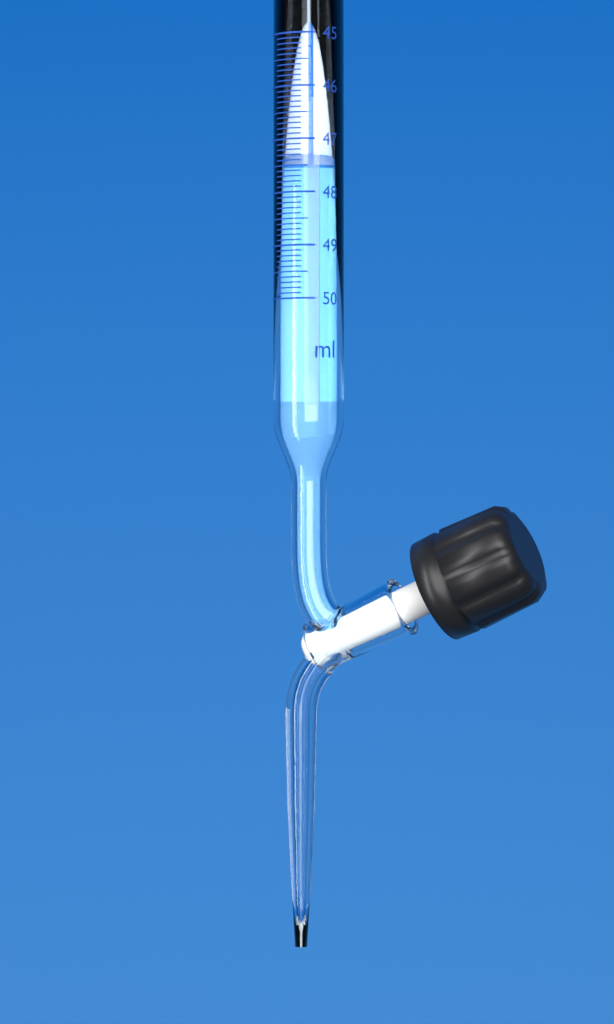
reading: 47.5 ml
